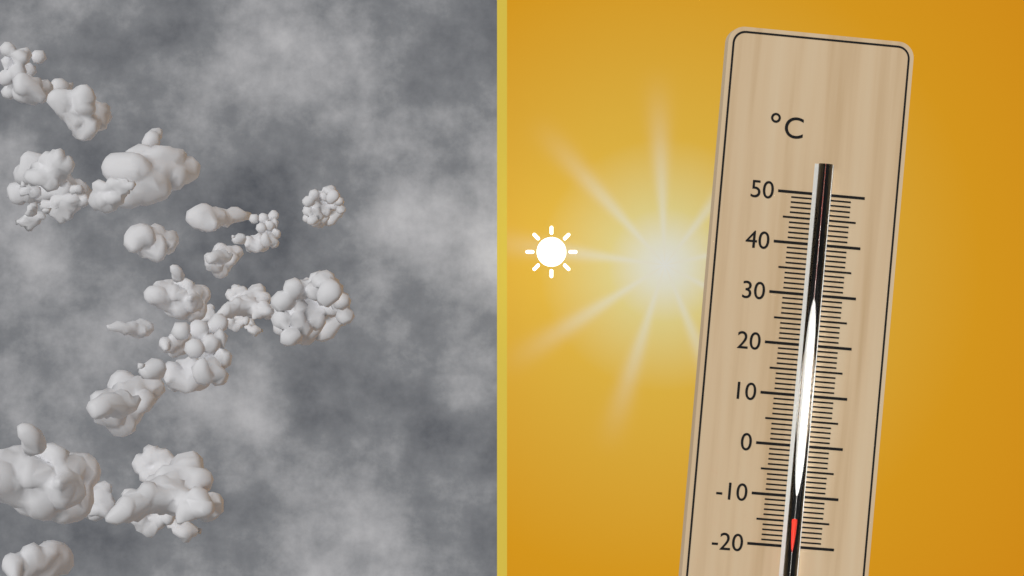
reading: -14 °C
